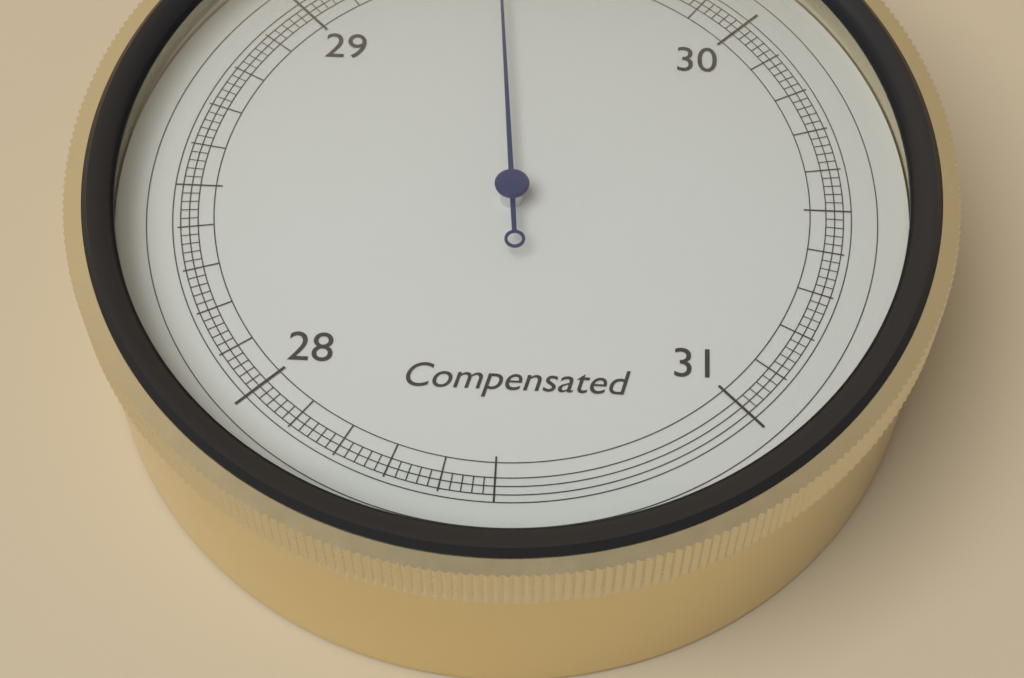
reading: 29.44 inHg
